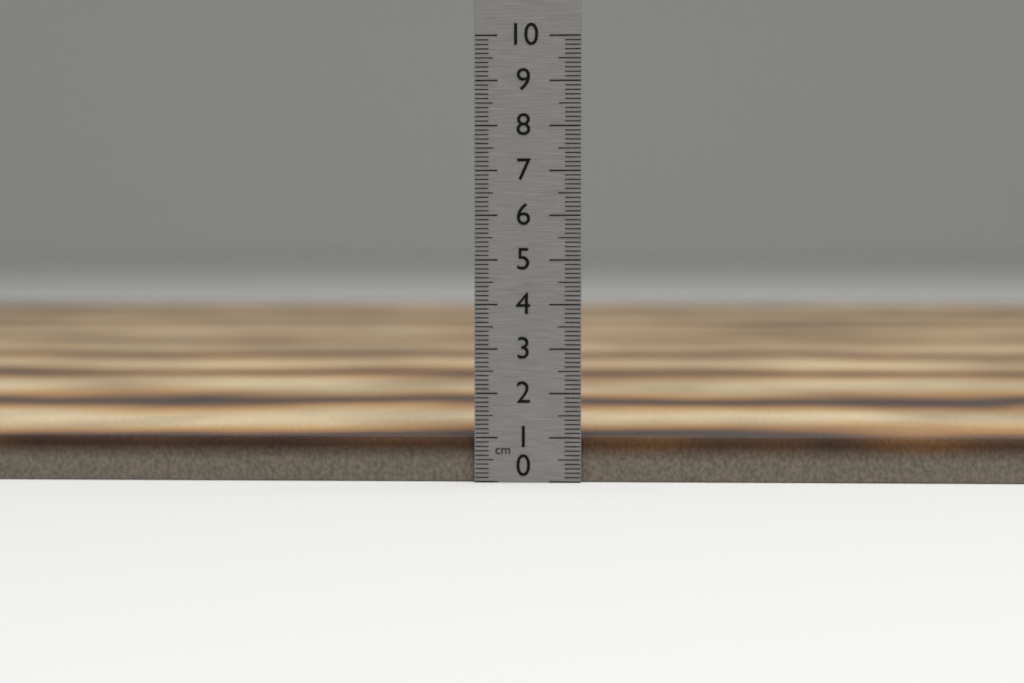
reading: 1.0 cm
